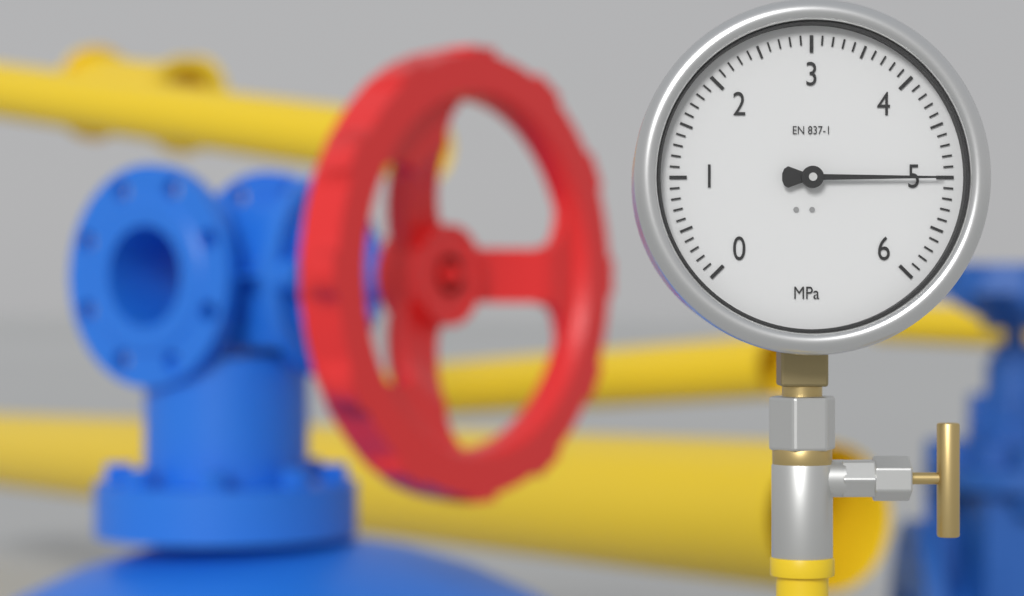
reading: 5.0 MPa
